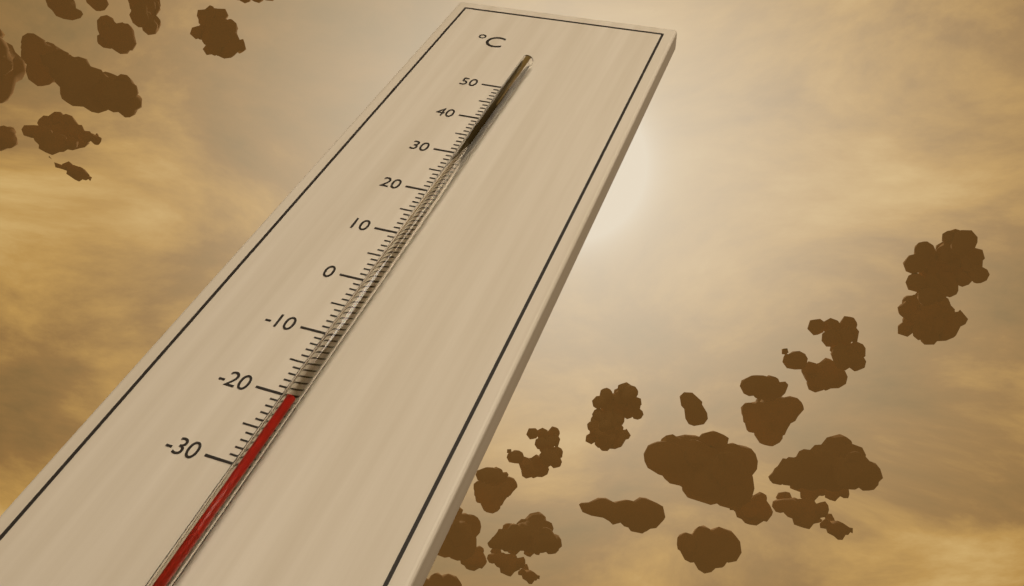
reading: -21 °C
